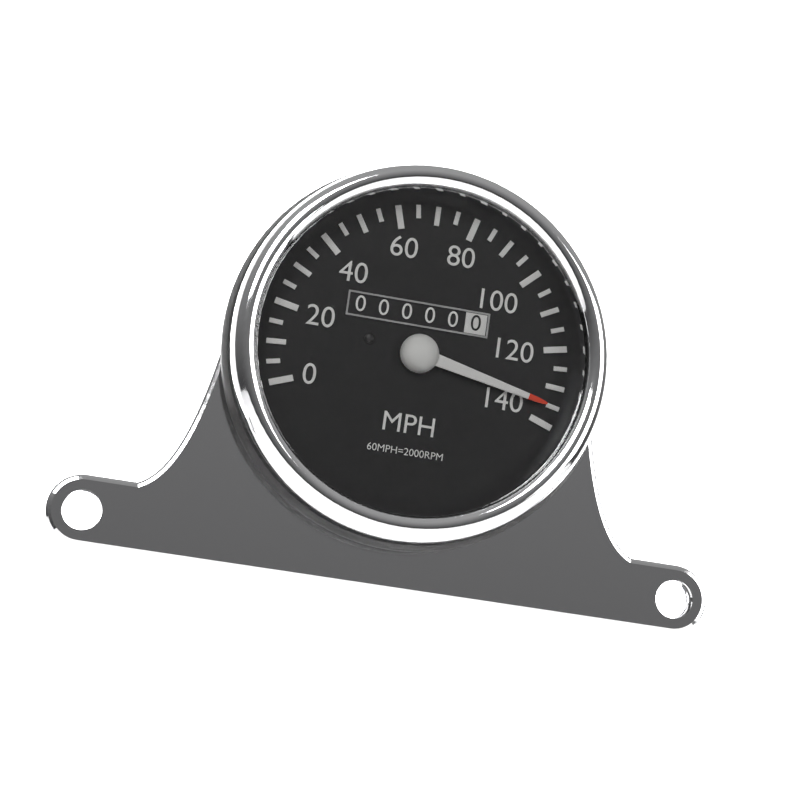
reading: 135 MPH
